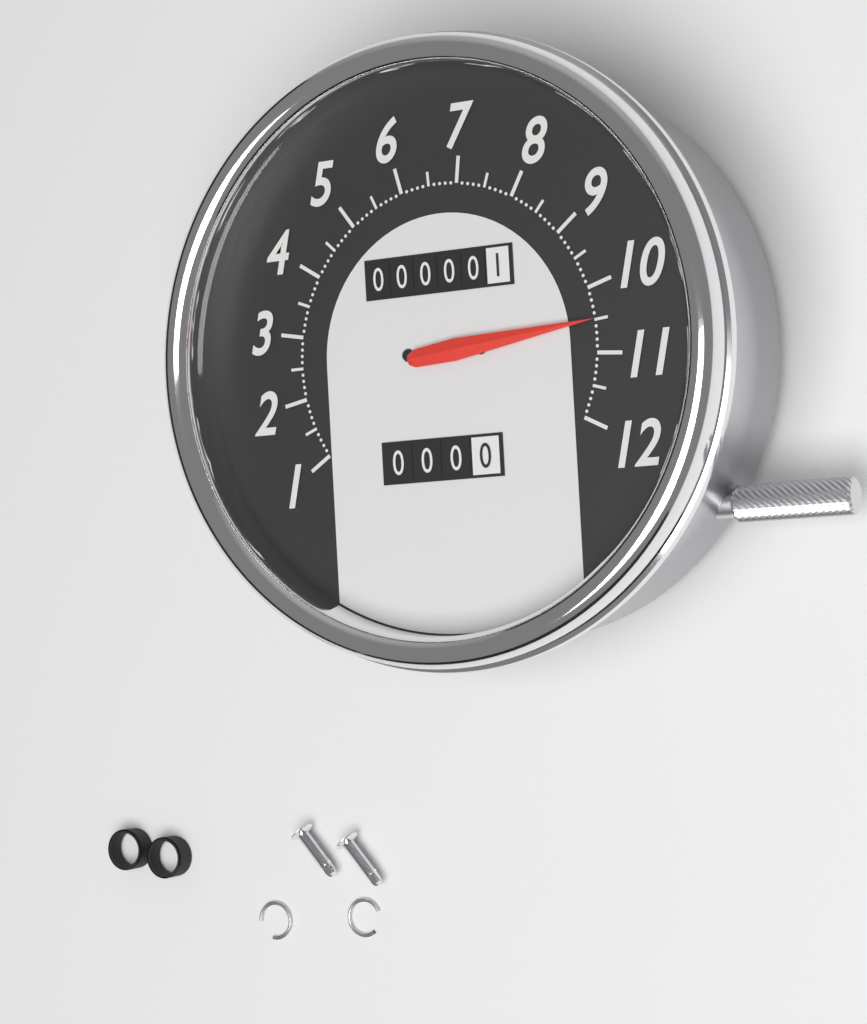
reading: 10.5 (no unit)
